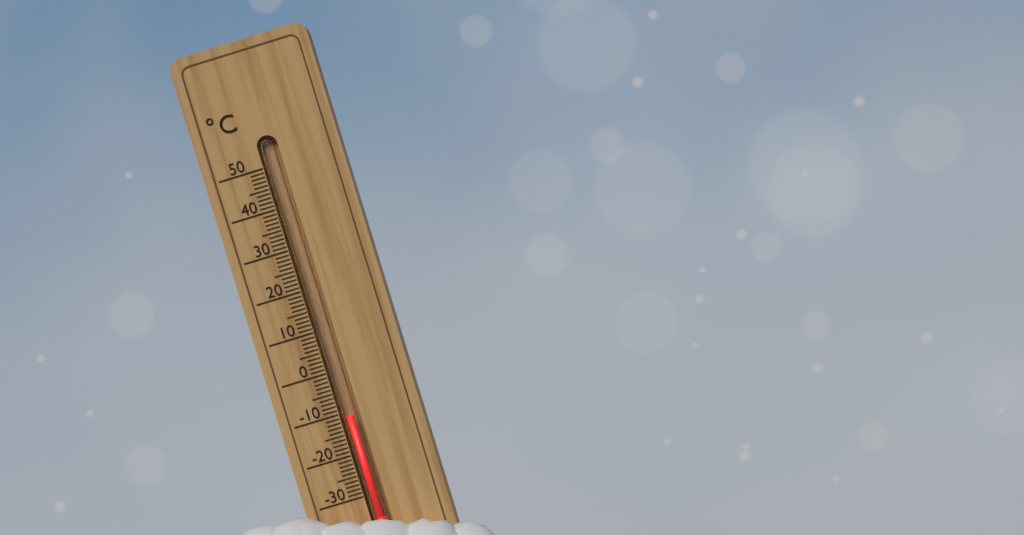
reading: -11 °C
